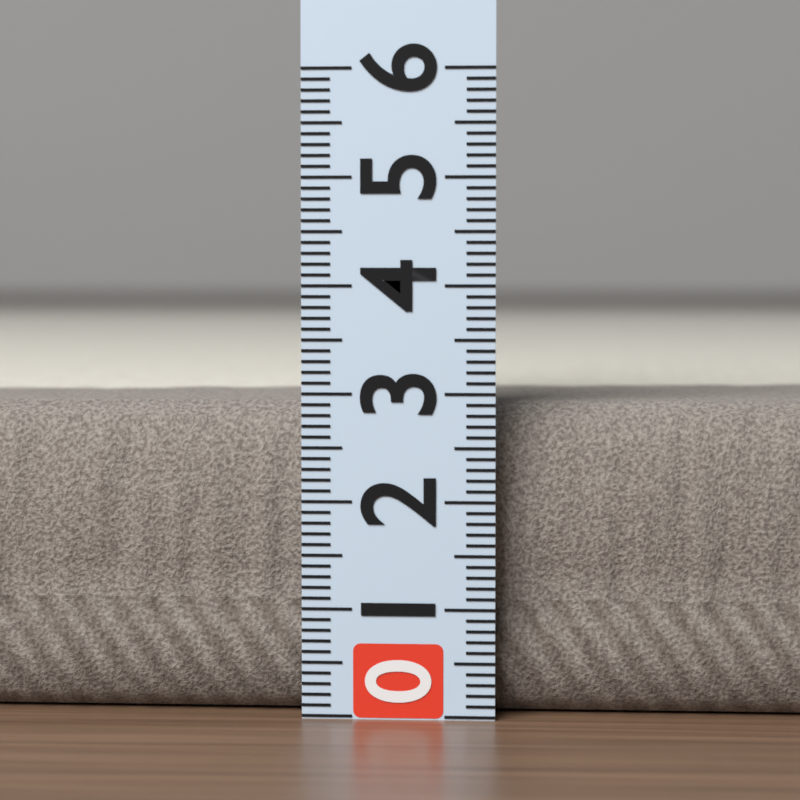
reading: 2.9 (no unit)
